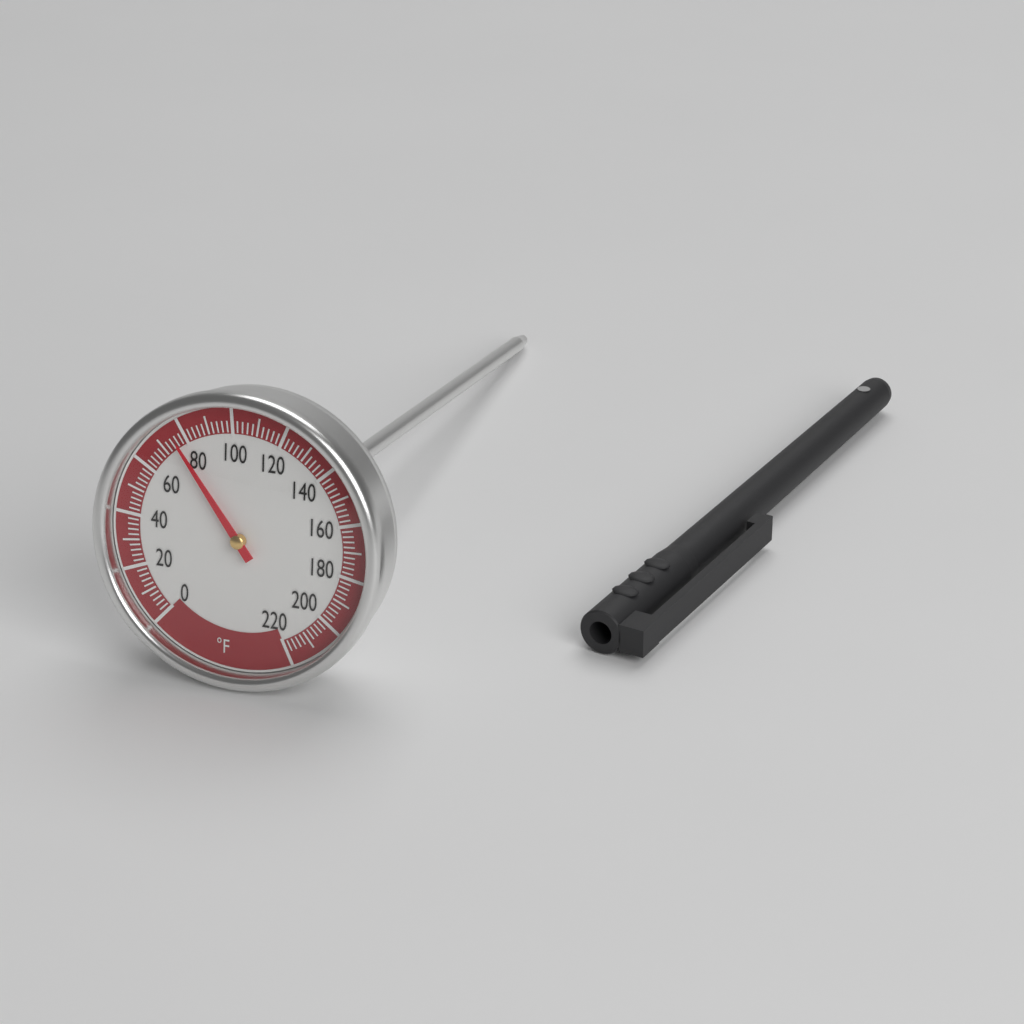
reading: 76 °F
